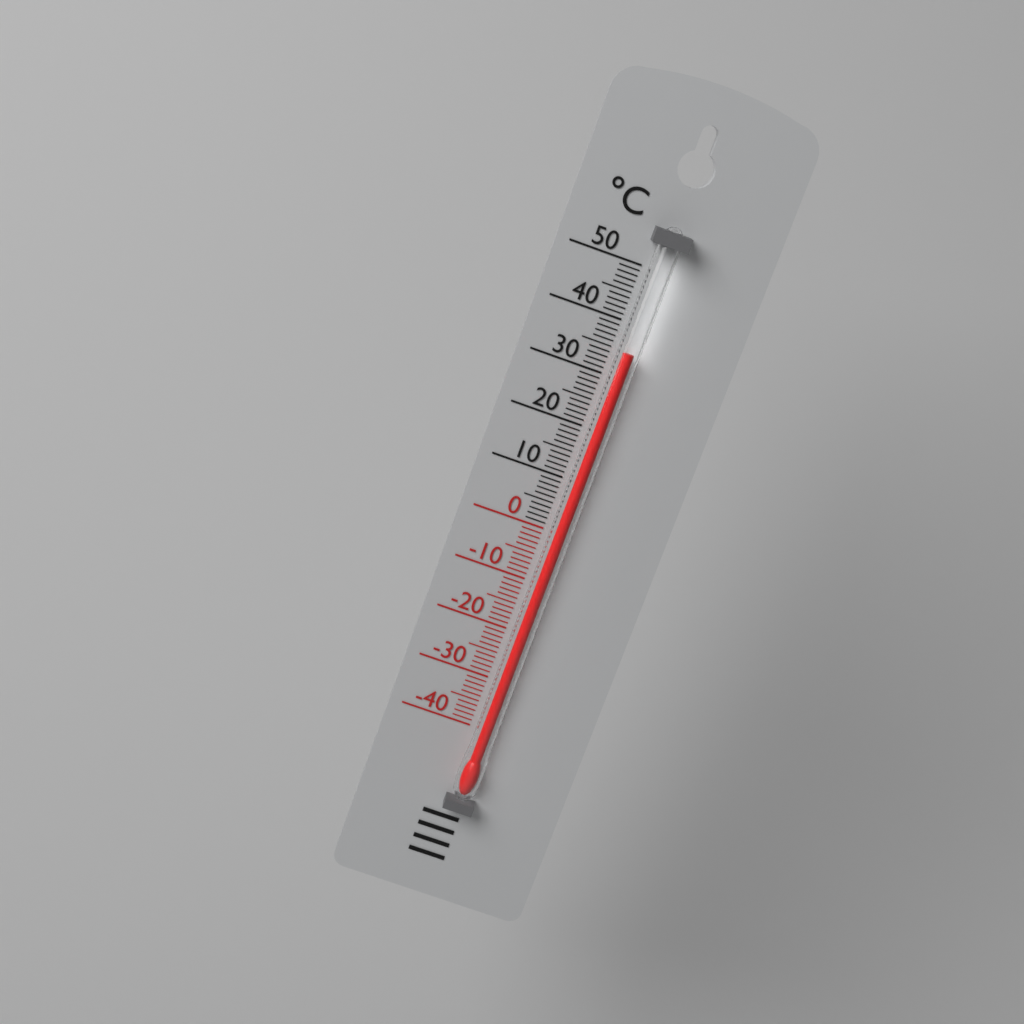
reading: 35 °C
